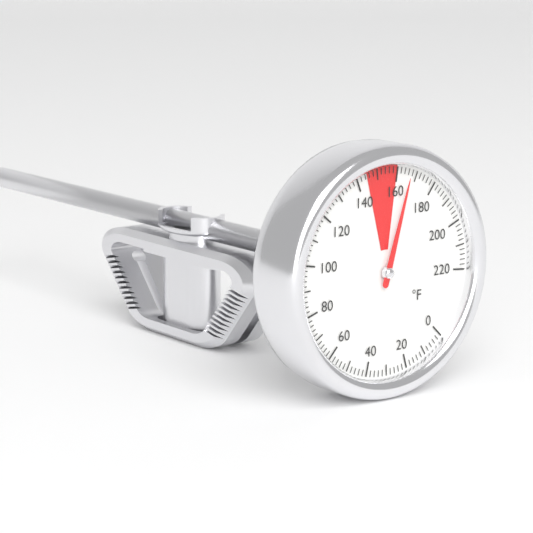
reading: 166 °F
